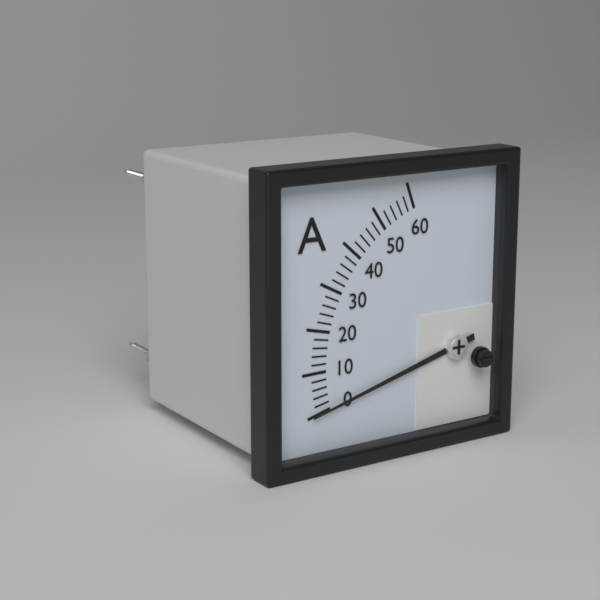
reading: 0 A
